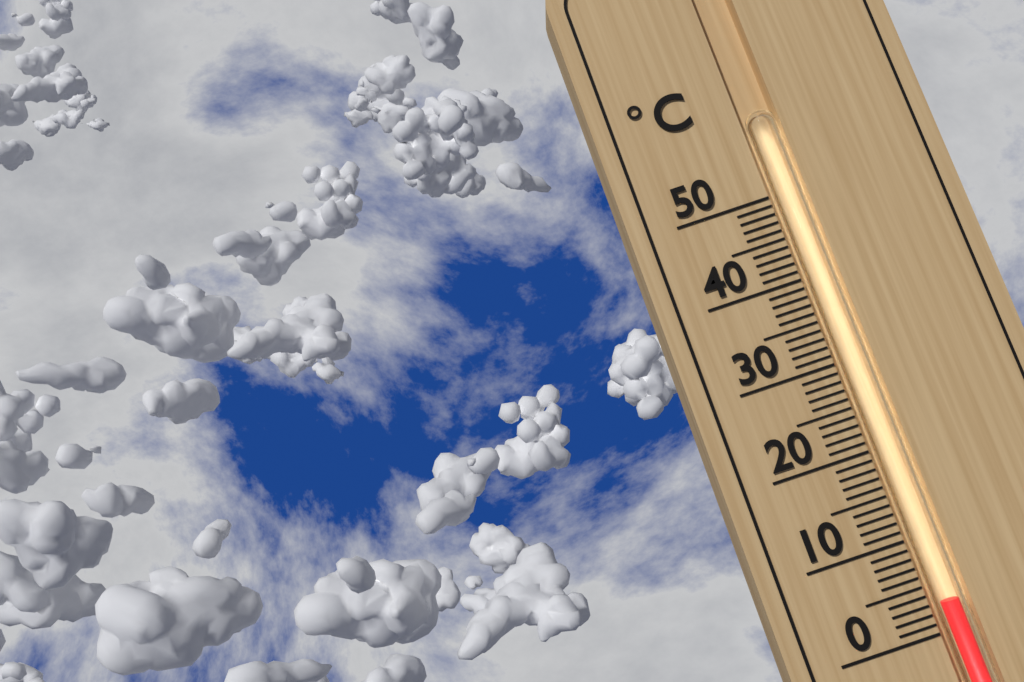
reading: 3 °C
